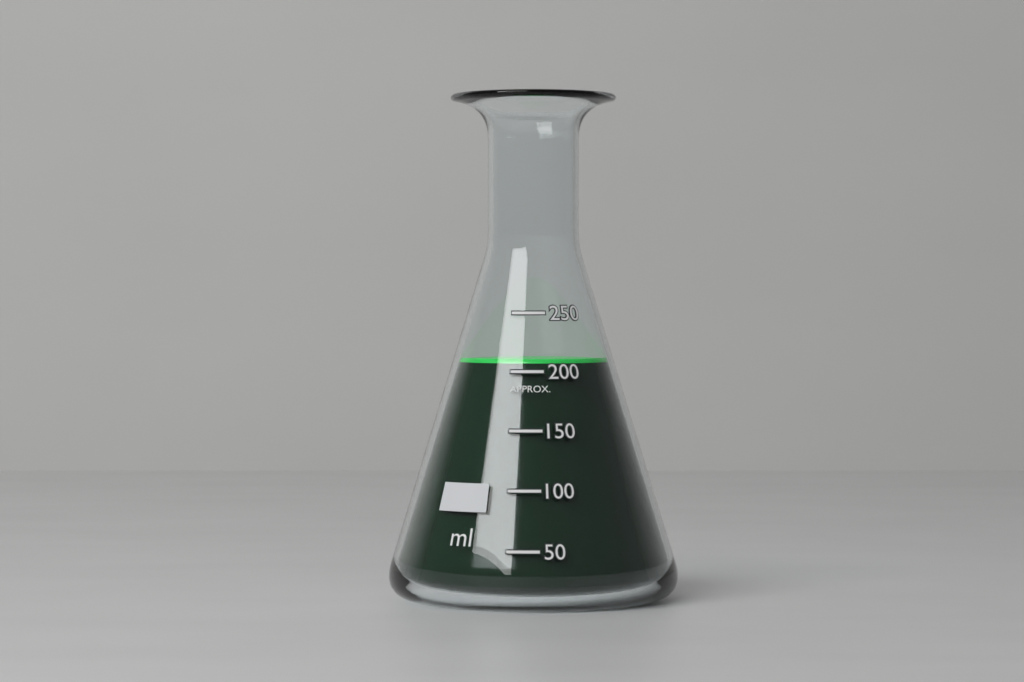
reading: 210 ml
